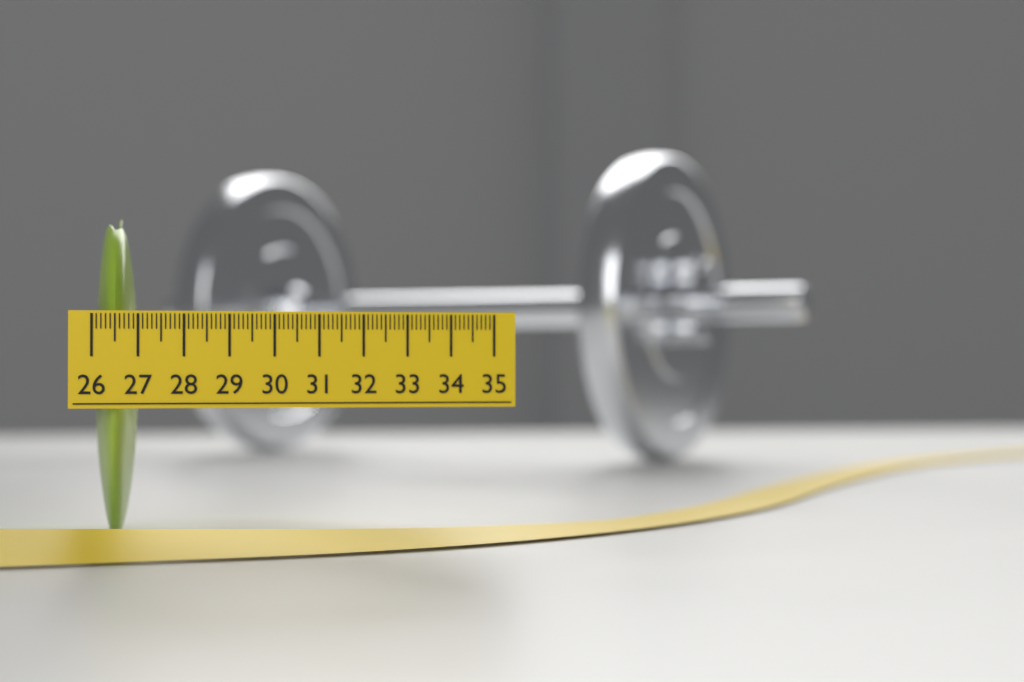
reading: 27.0 (no unit)
